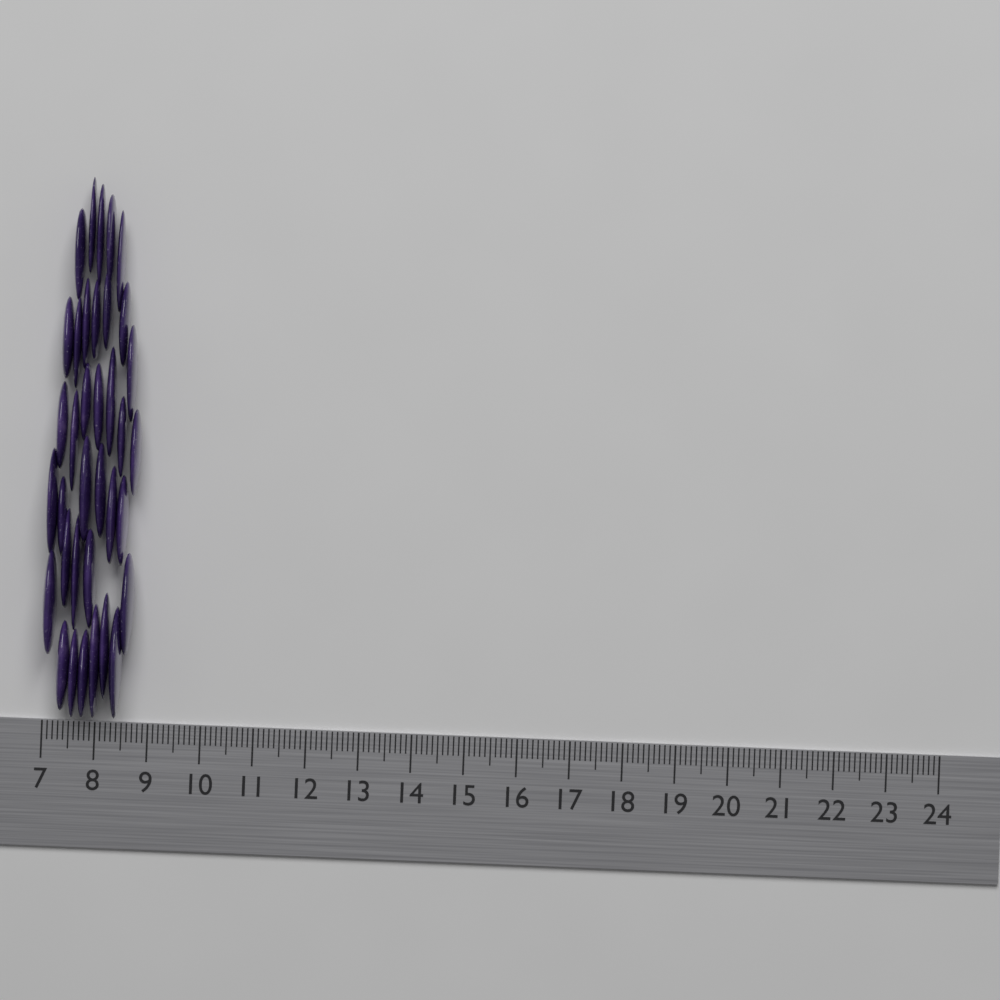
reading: 8.7 (no unit)
